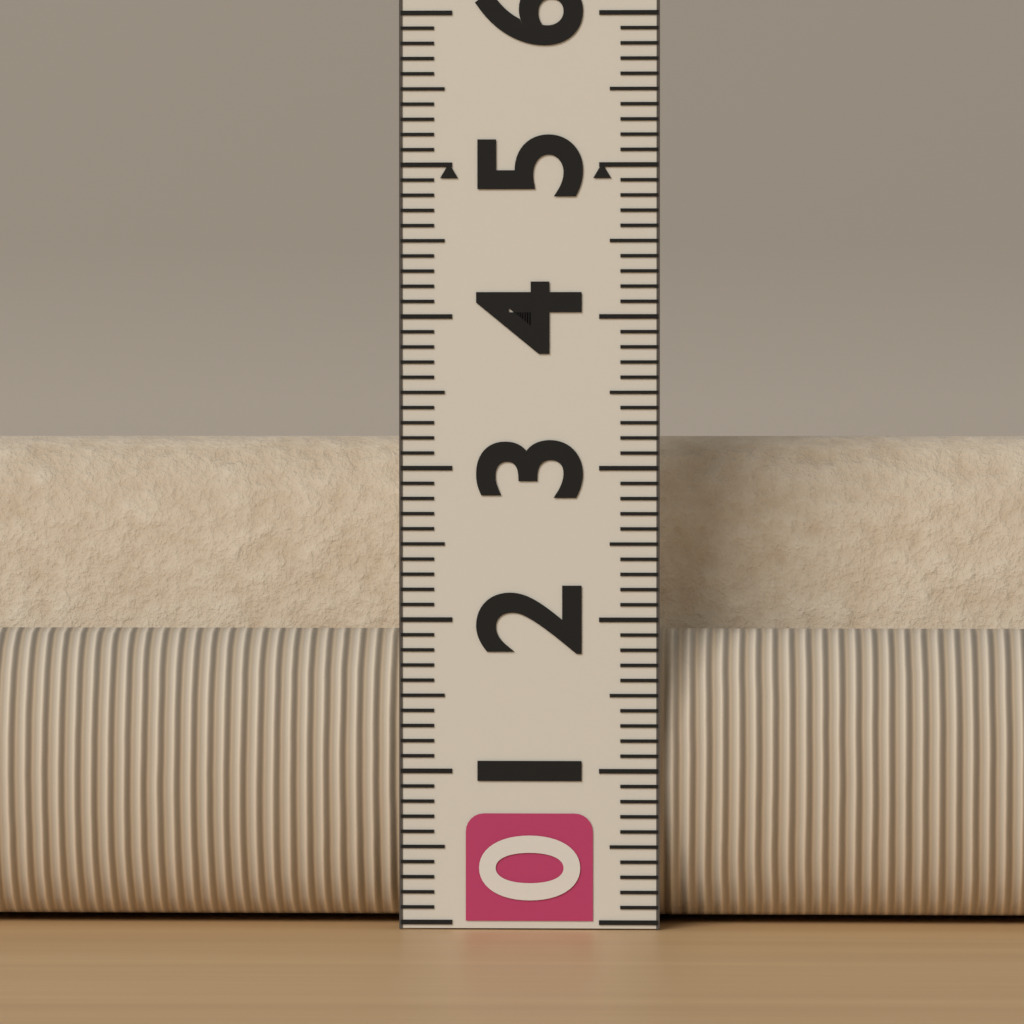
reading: 3.2 (no unit)
